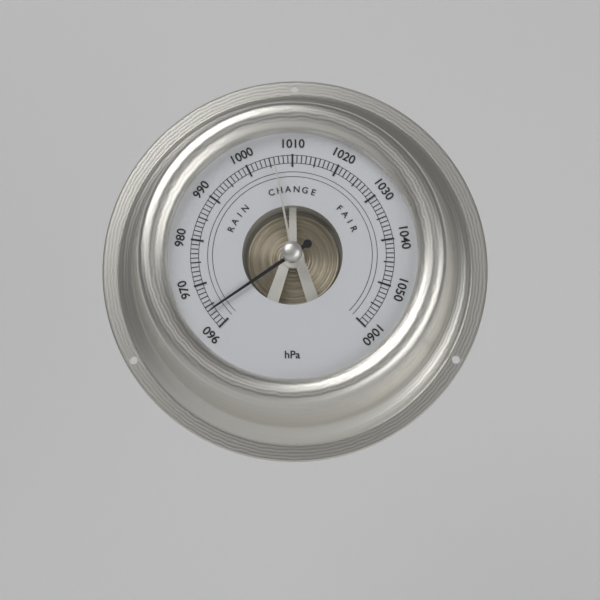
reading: 964 hPa
